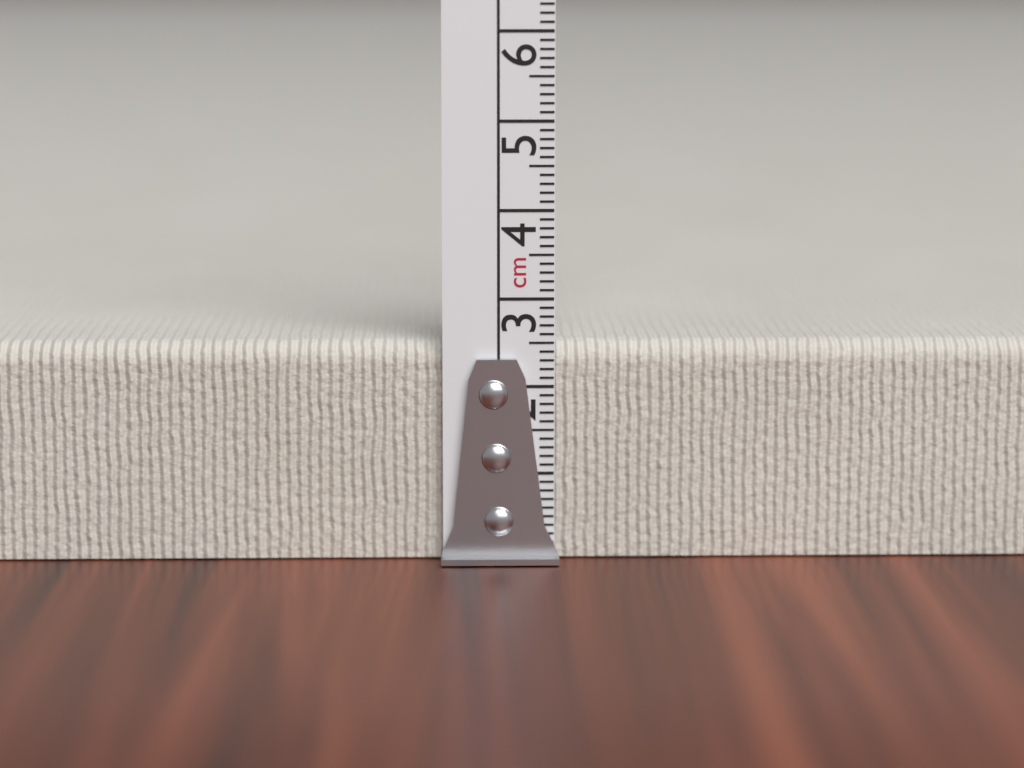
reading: 2.5 cm
